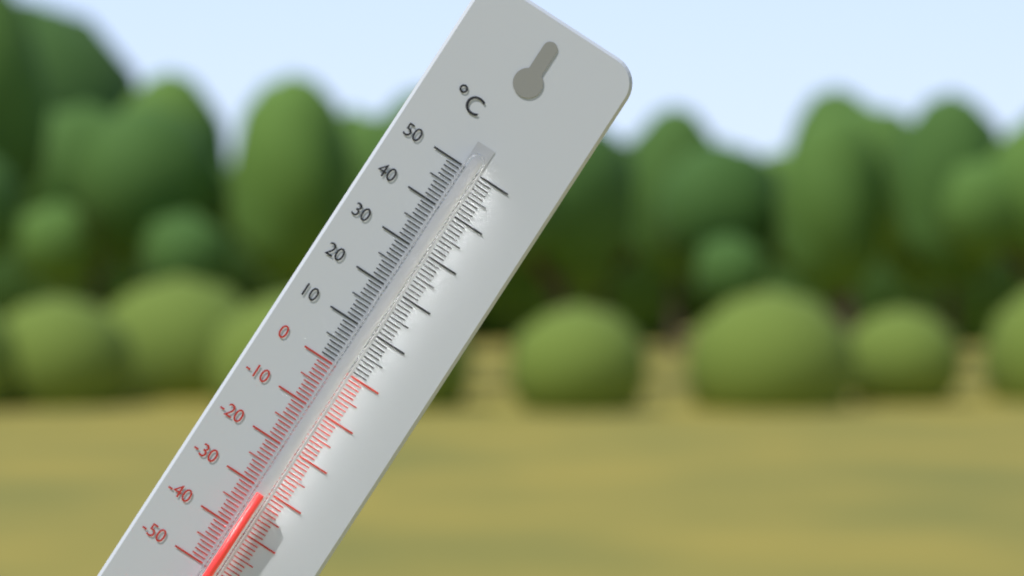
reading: -31 °C
